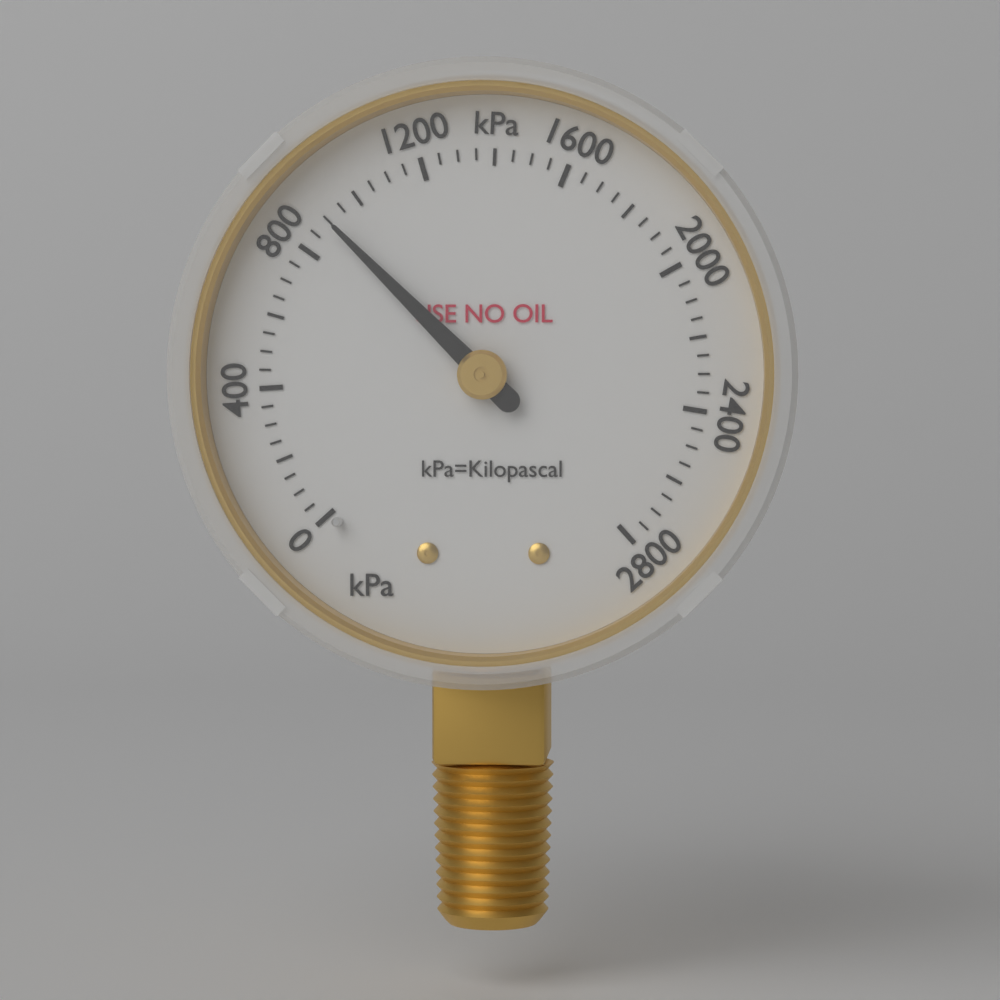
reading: 900 kPa
